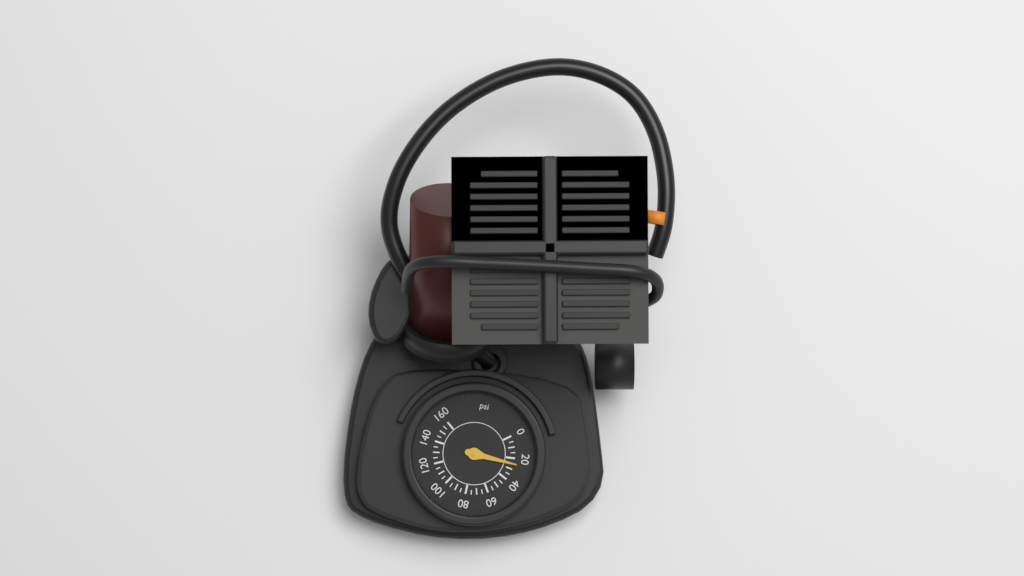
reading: 25 psi
